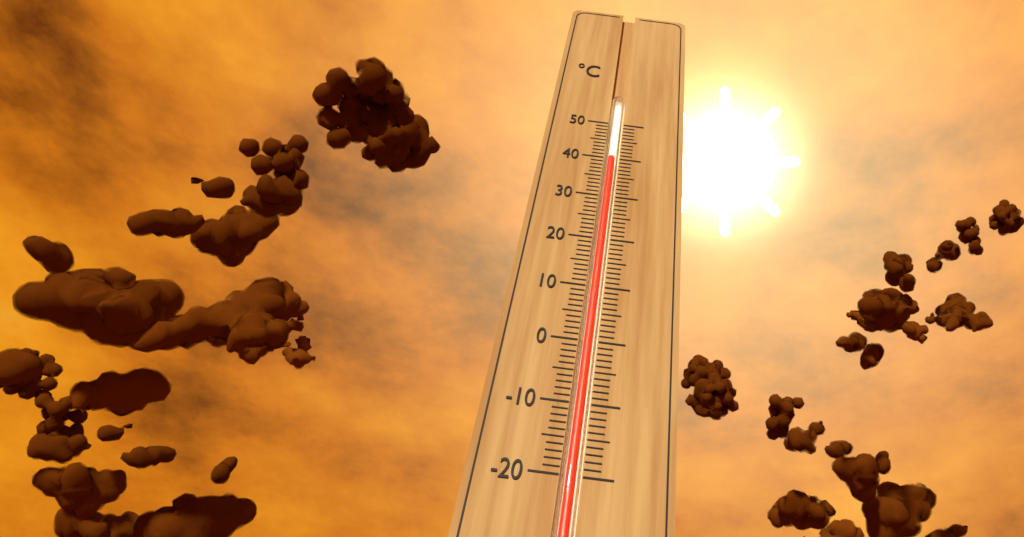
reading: 40 °C
